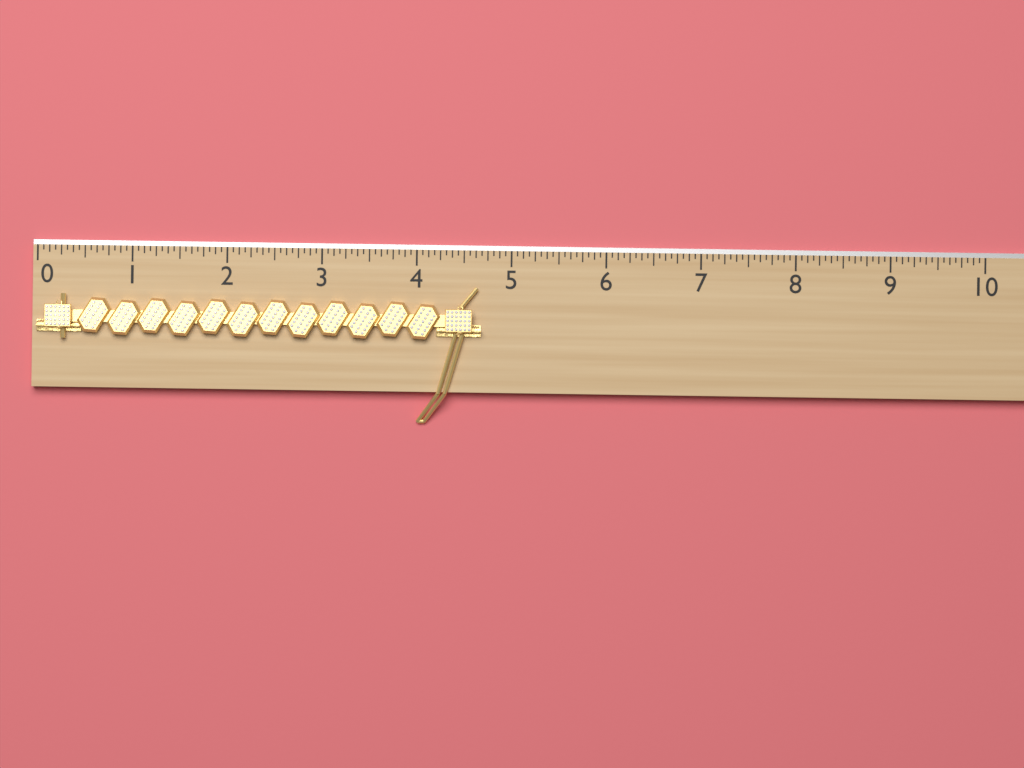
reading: 4.6875 (no unit)
